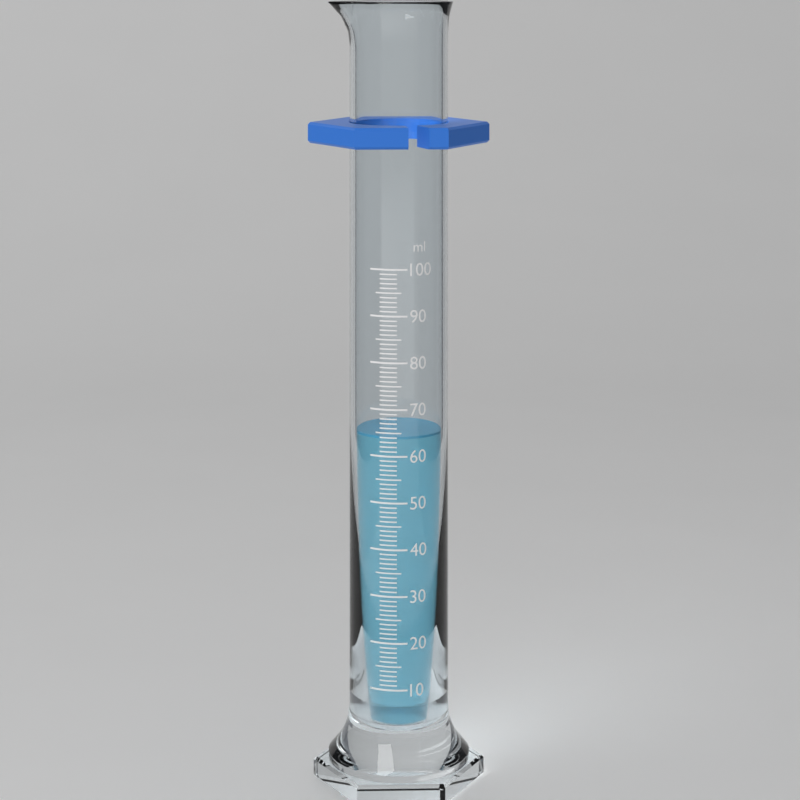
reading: 64 ml
